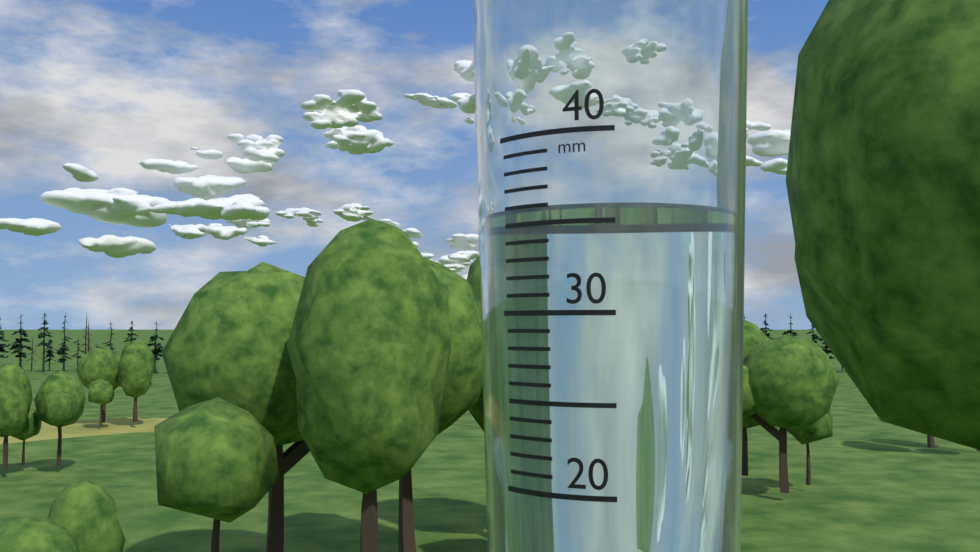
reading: 36 mm
